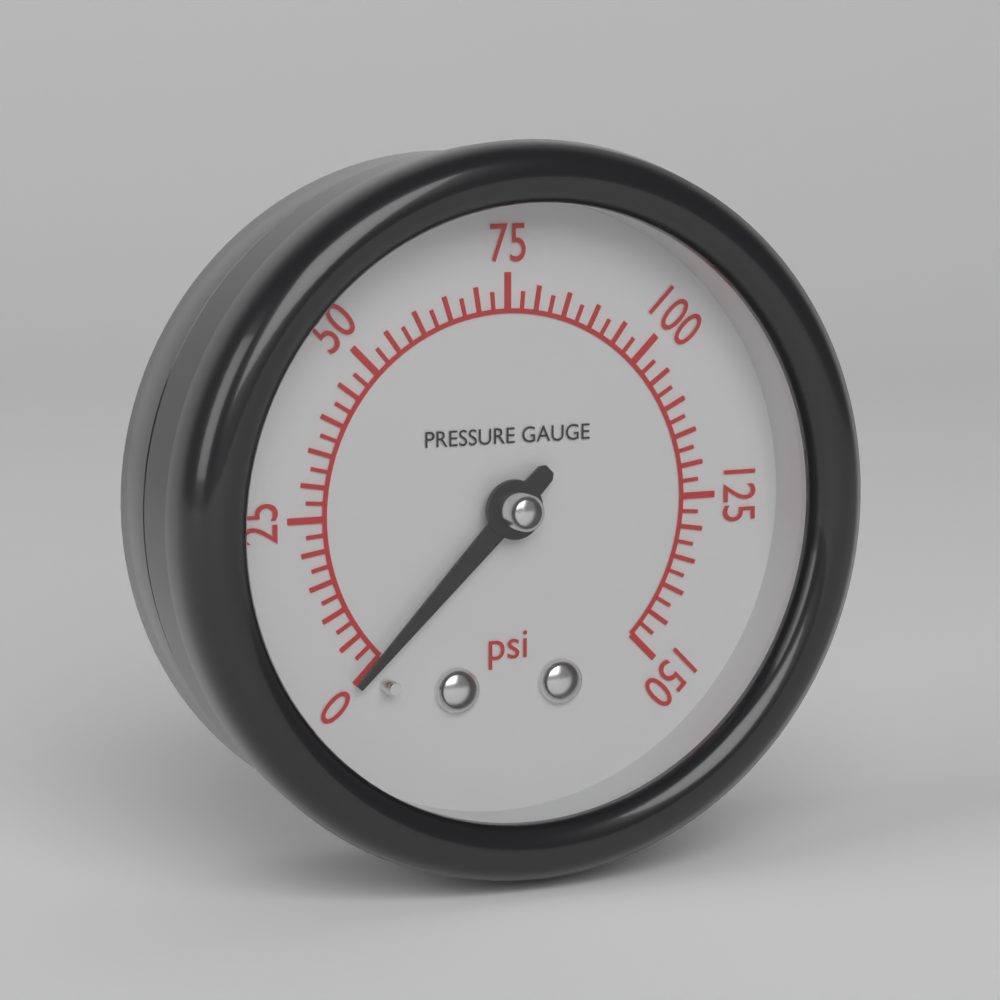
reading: 0.0 psi
